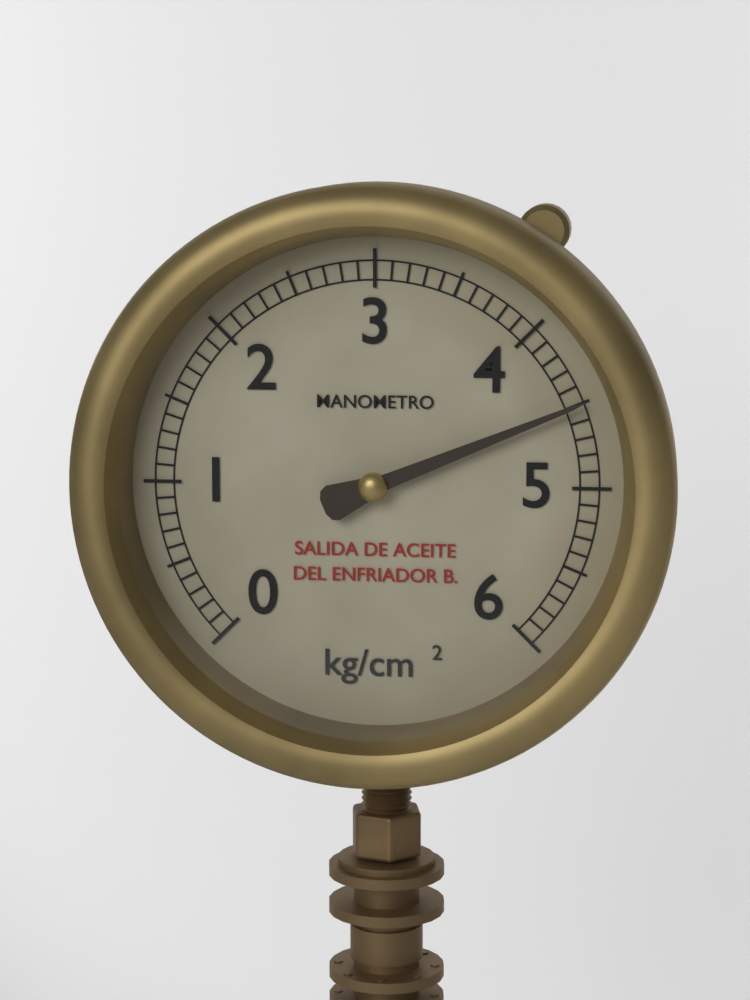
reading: 4.5 kg/cm²
